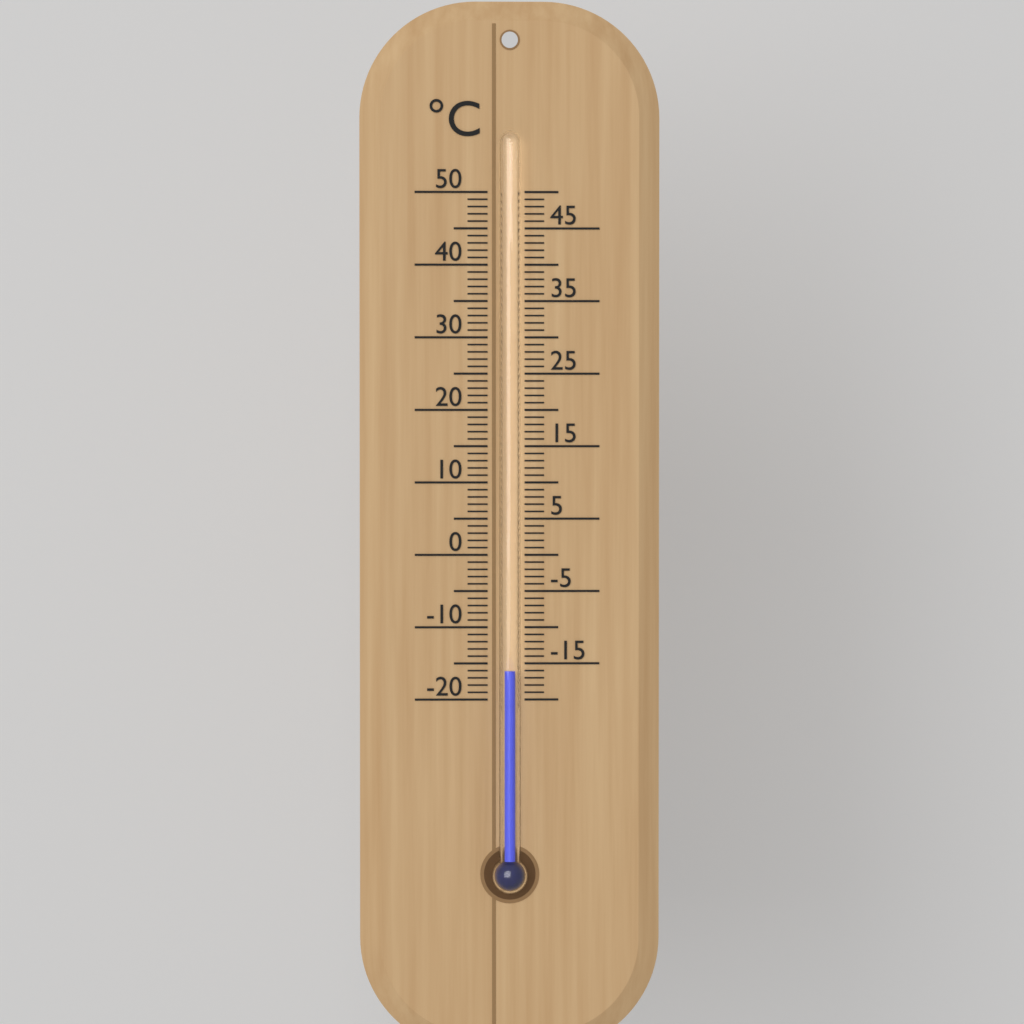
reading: -16 °C
